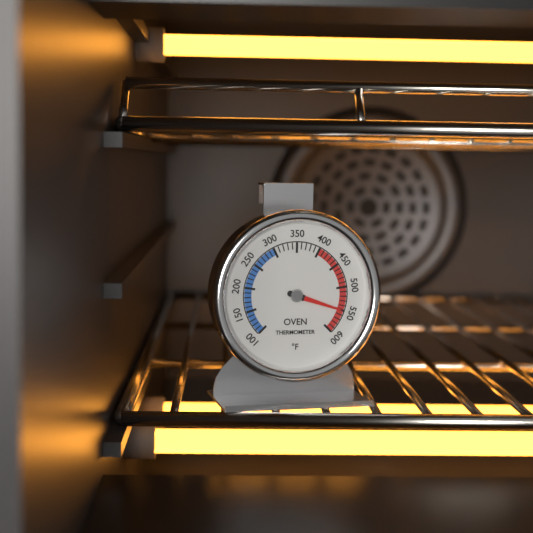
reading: 550 °F
